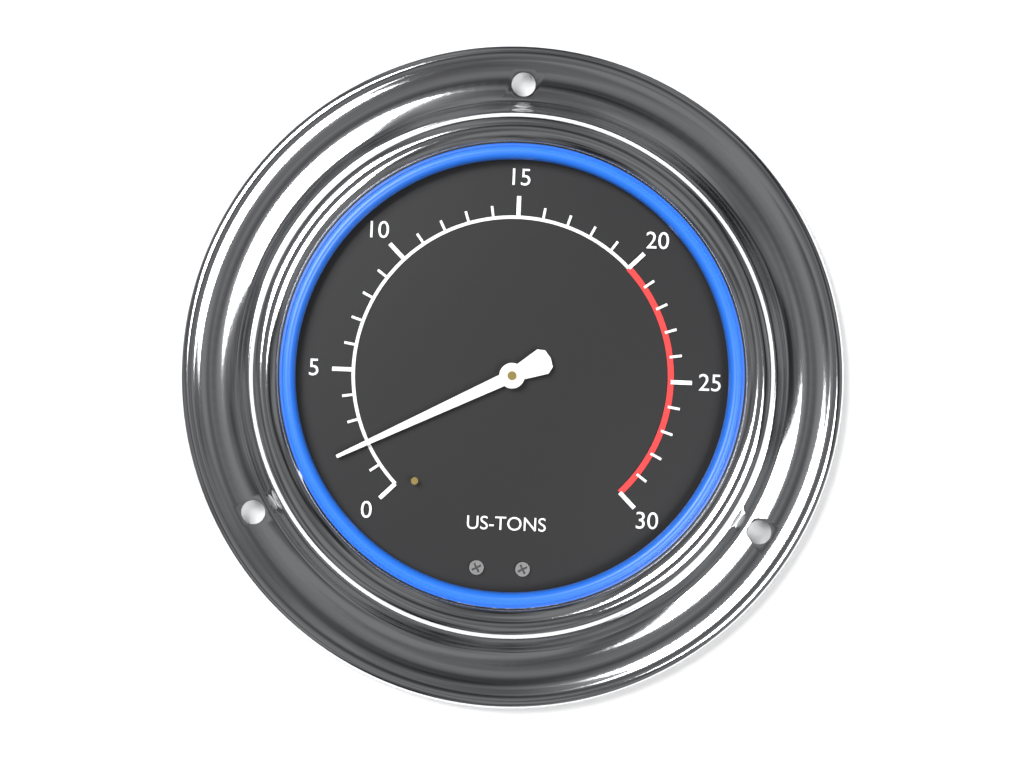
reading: 2 US-TONS
